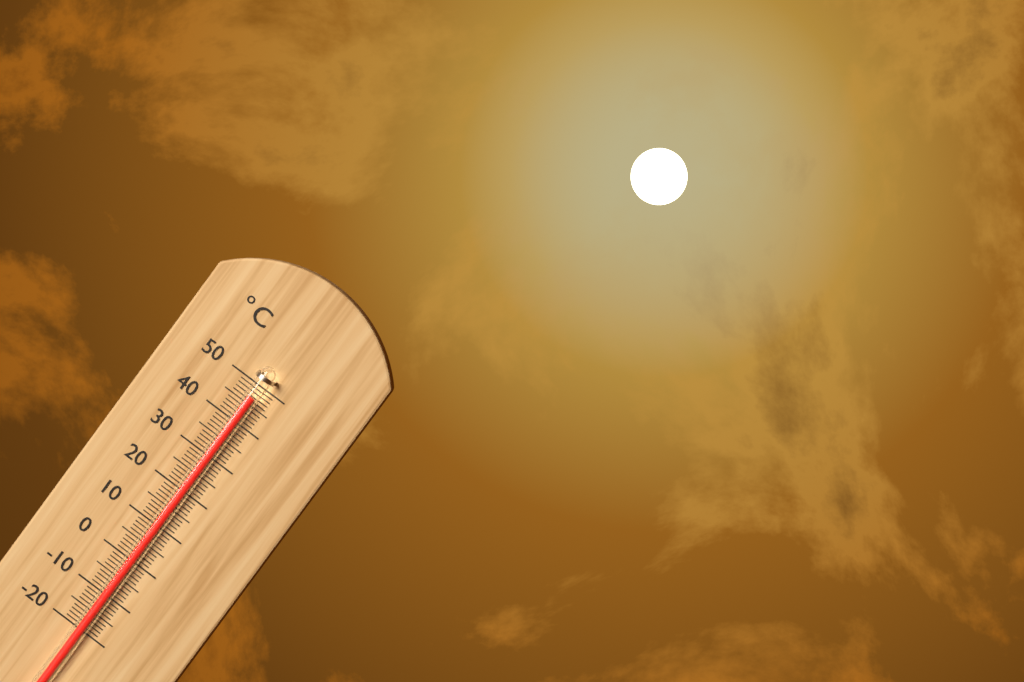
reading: 47 °C
